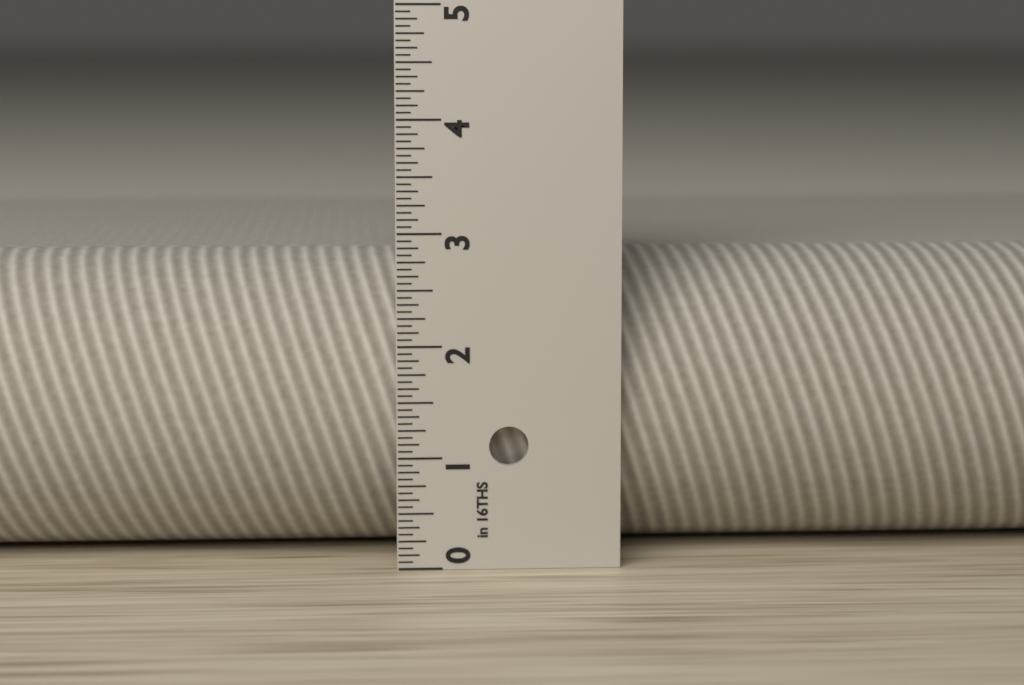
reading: 2.7500 in
